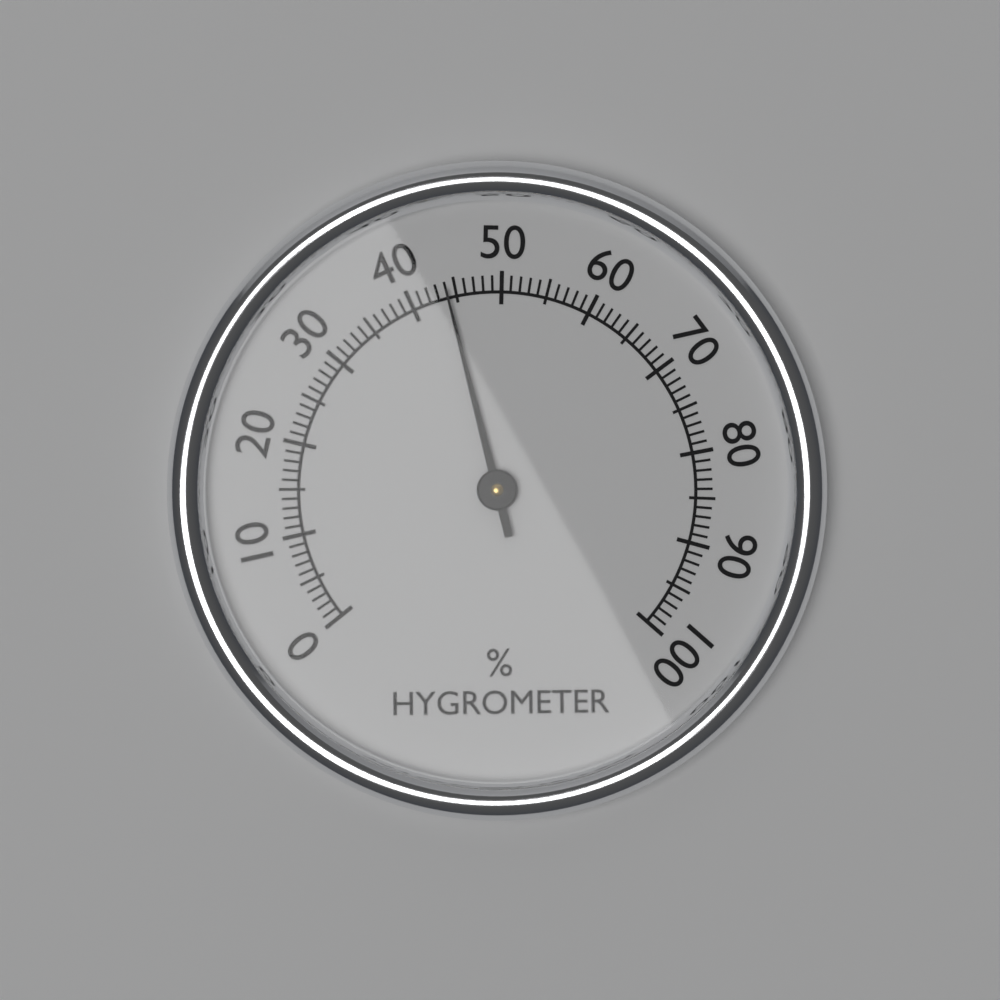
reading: 44 %
